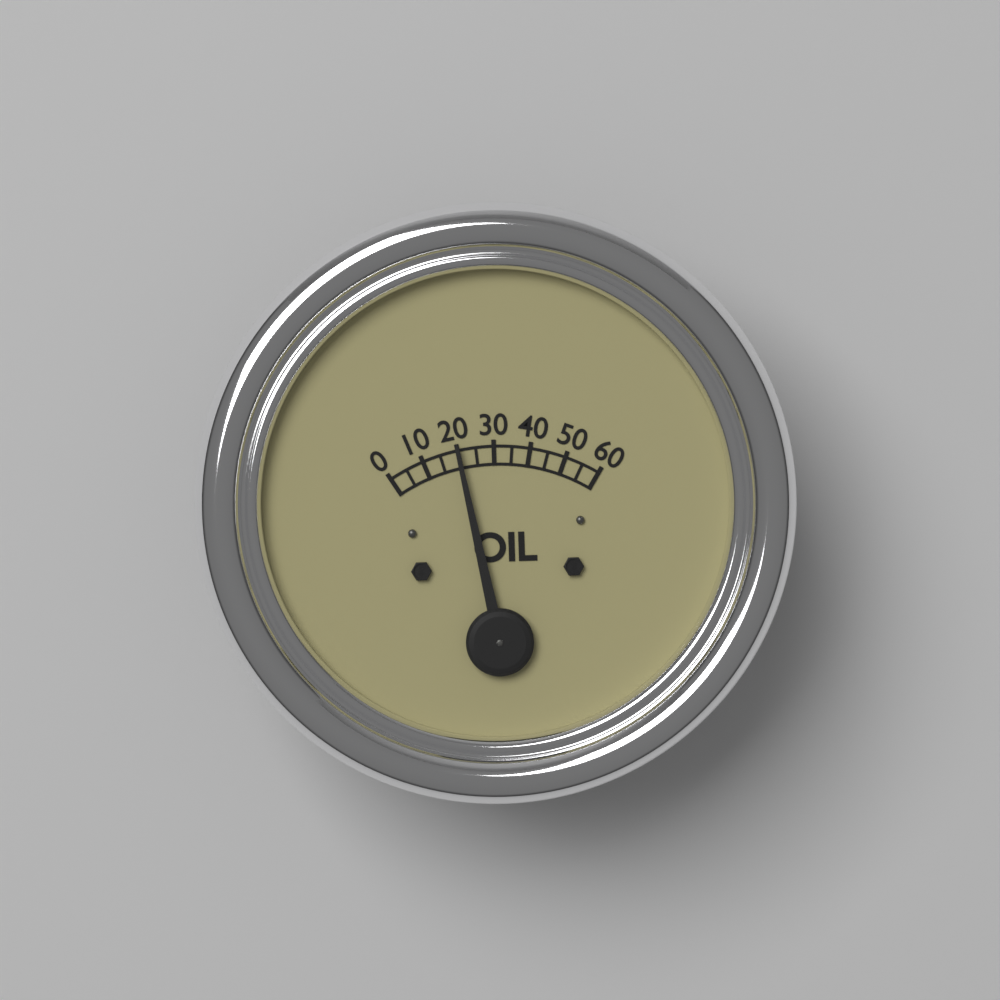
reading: 20 (no unit)
